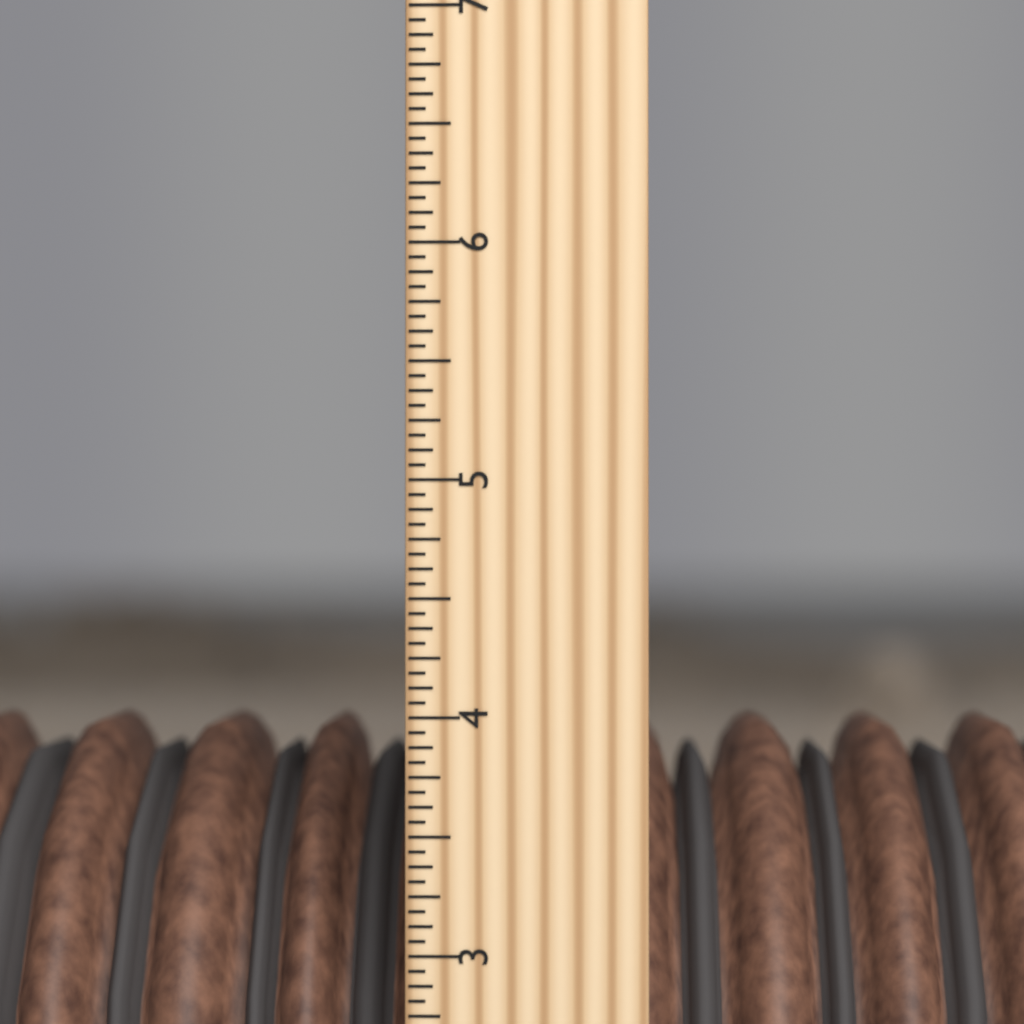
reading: 3.9375 inch
